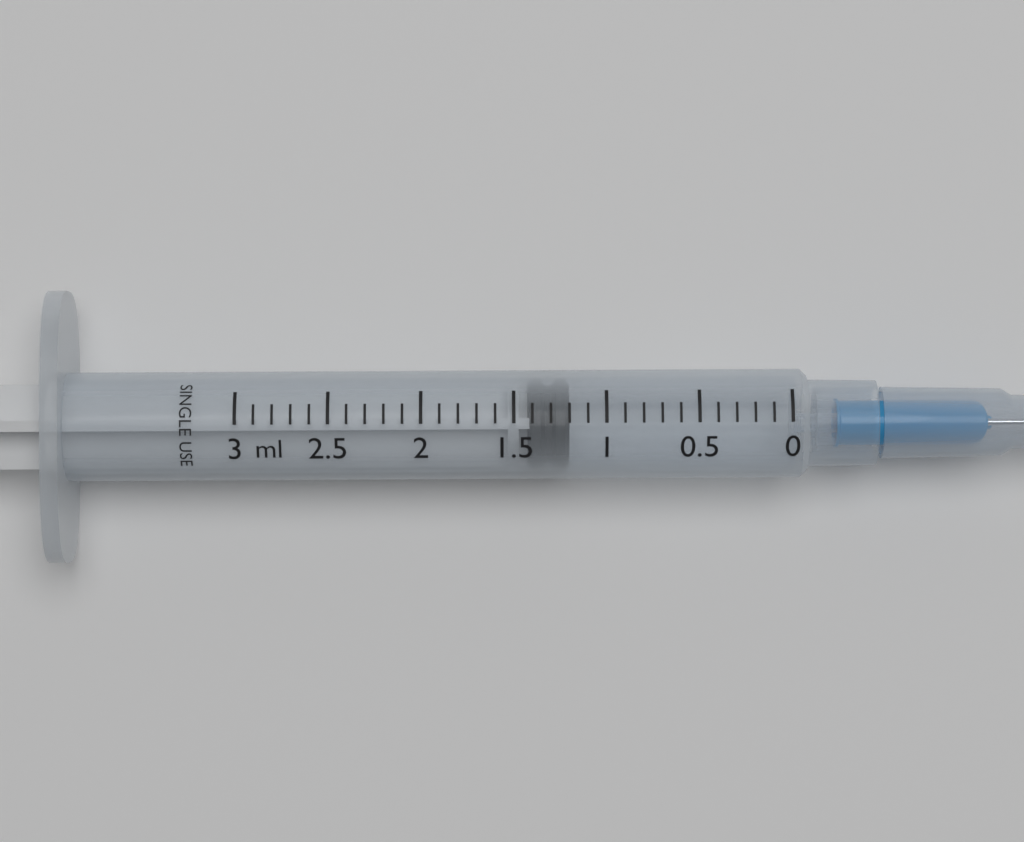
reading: 1.2 ml
